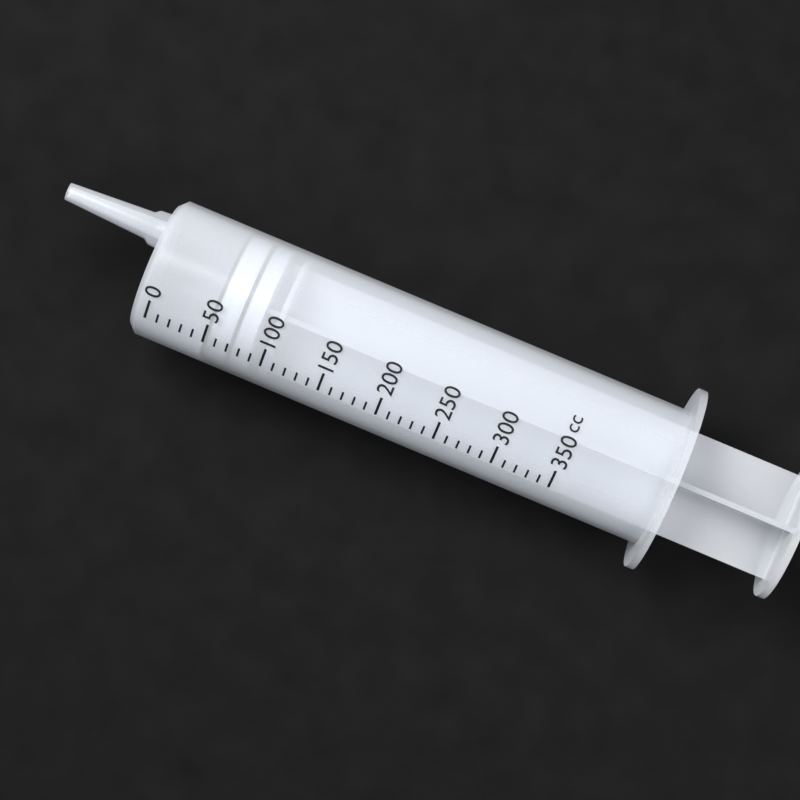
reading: 50 cc
